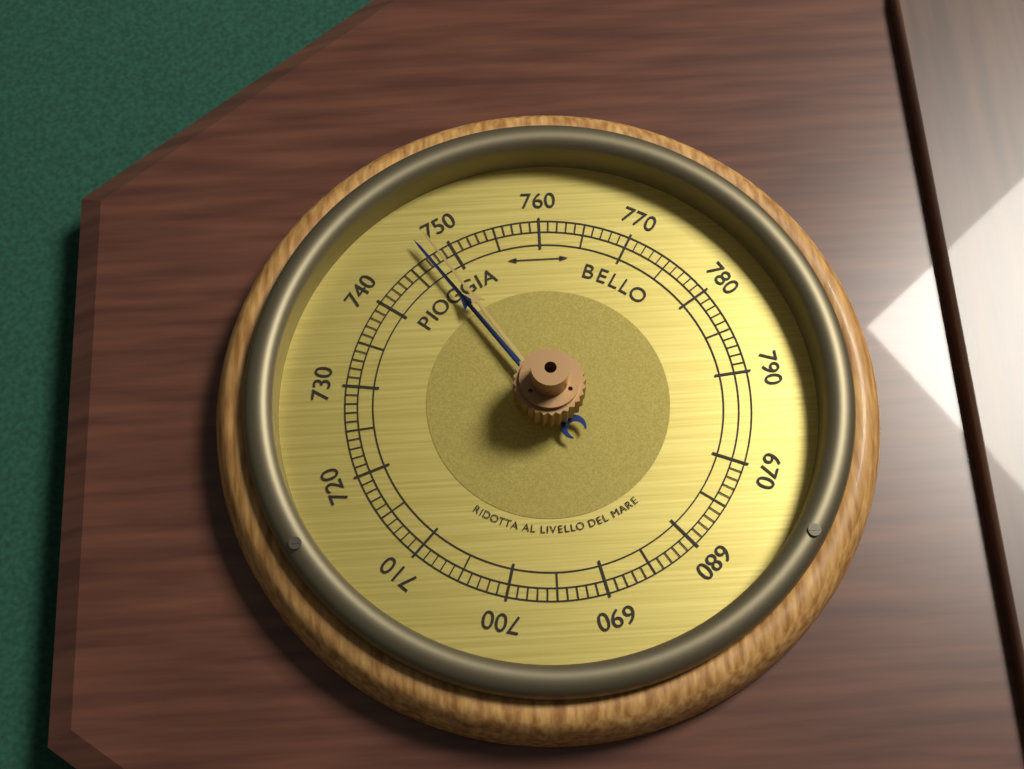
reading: 747 (no unit)
